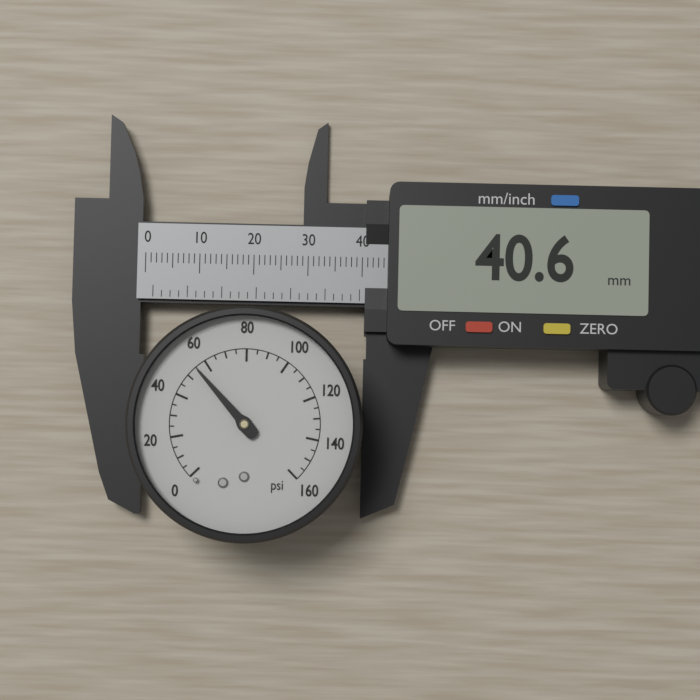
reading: 55 psi
